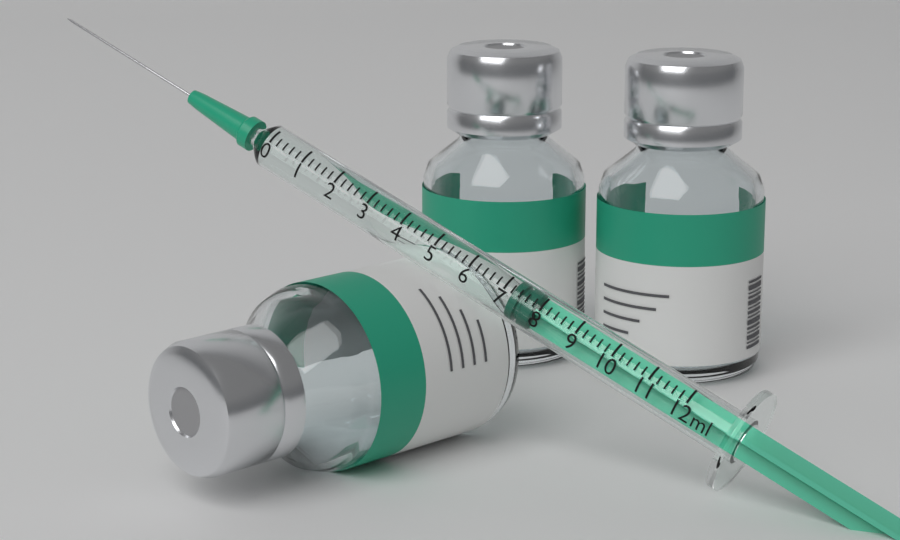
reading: 7.2 ml
